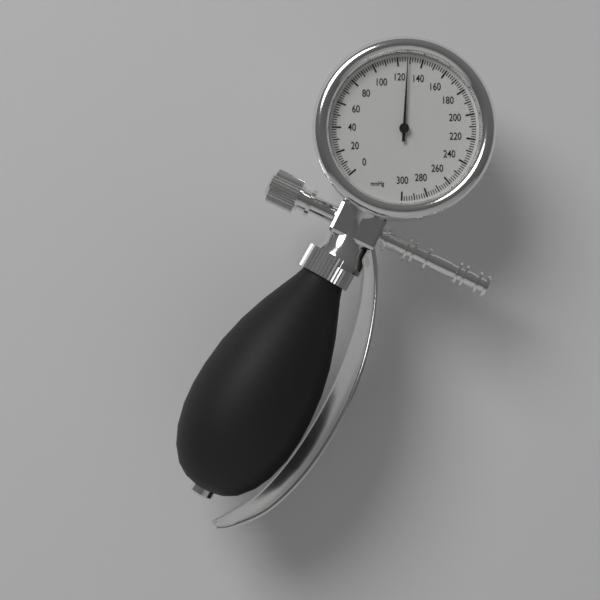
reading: 128 mmHg
